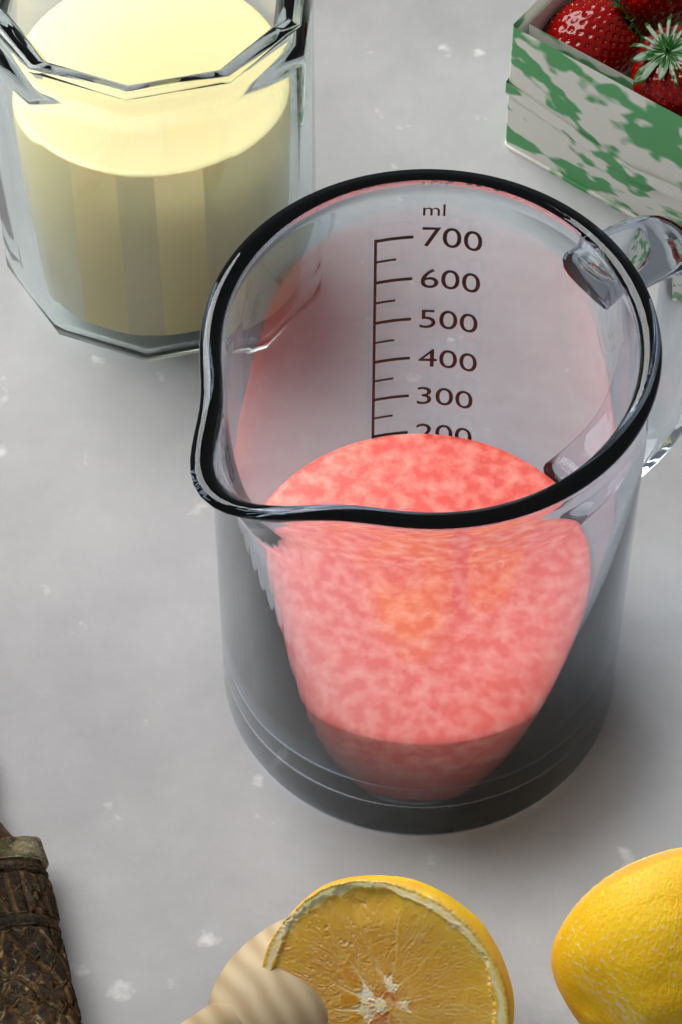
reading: 200 ml
